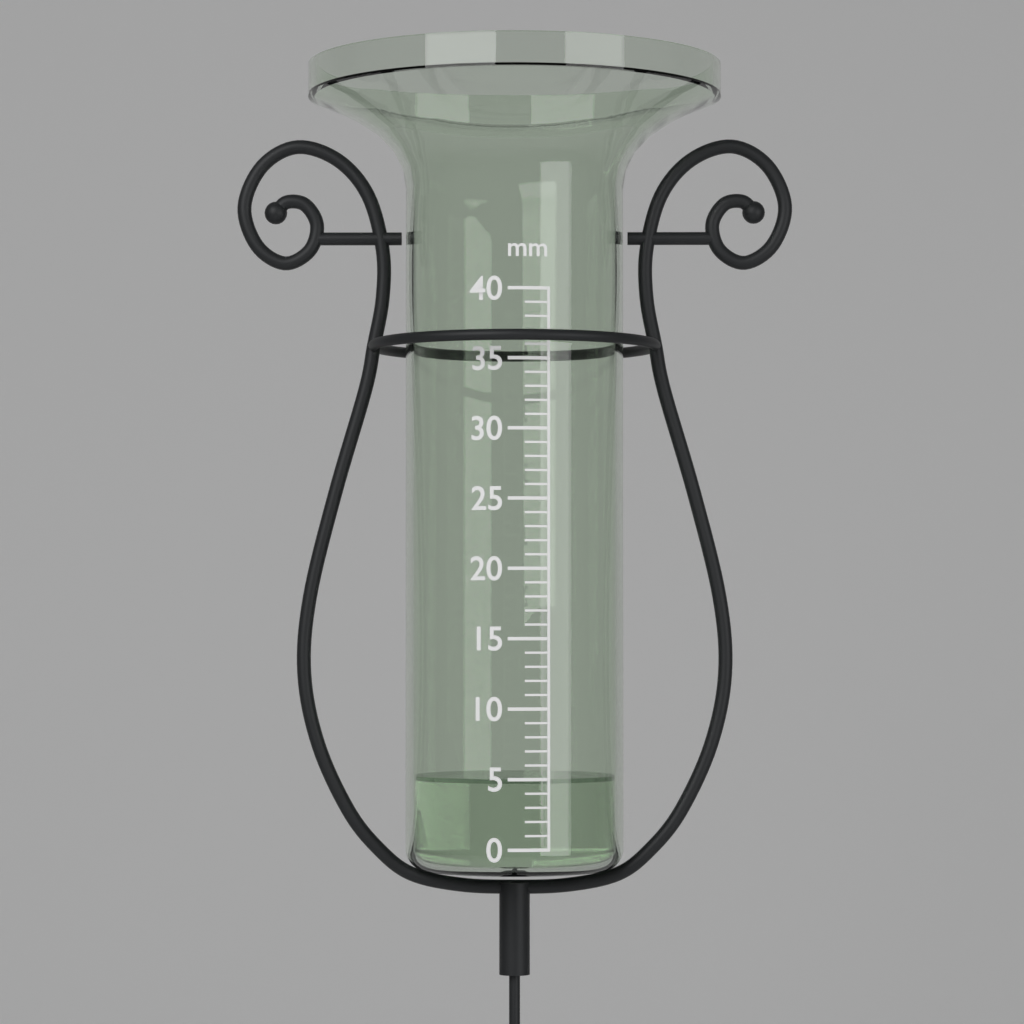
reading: 5 mm
